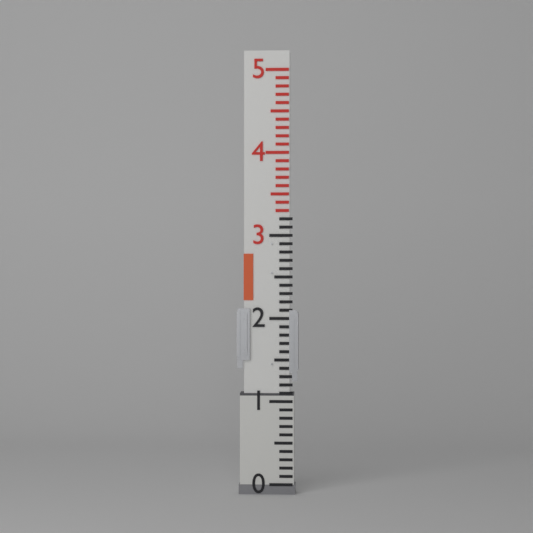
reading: 1.1 (no unit)
